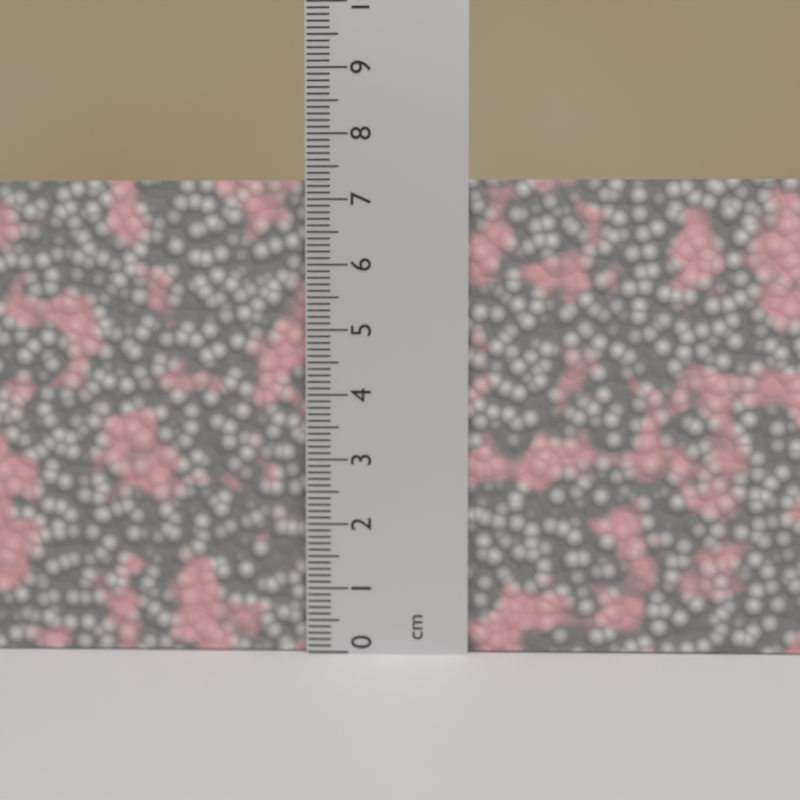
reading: 7.3 cm
